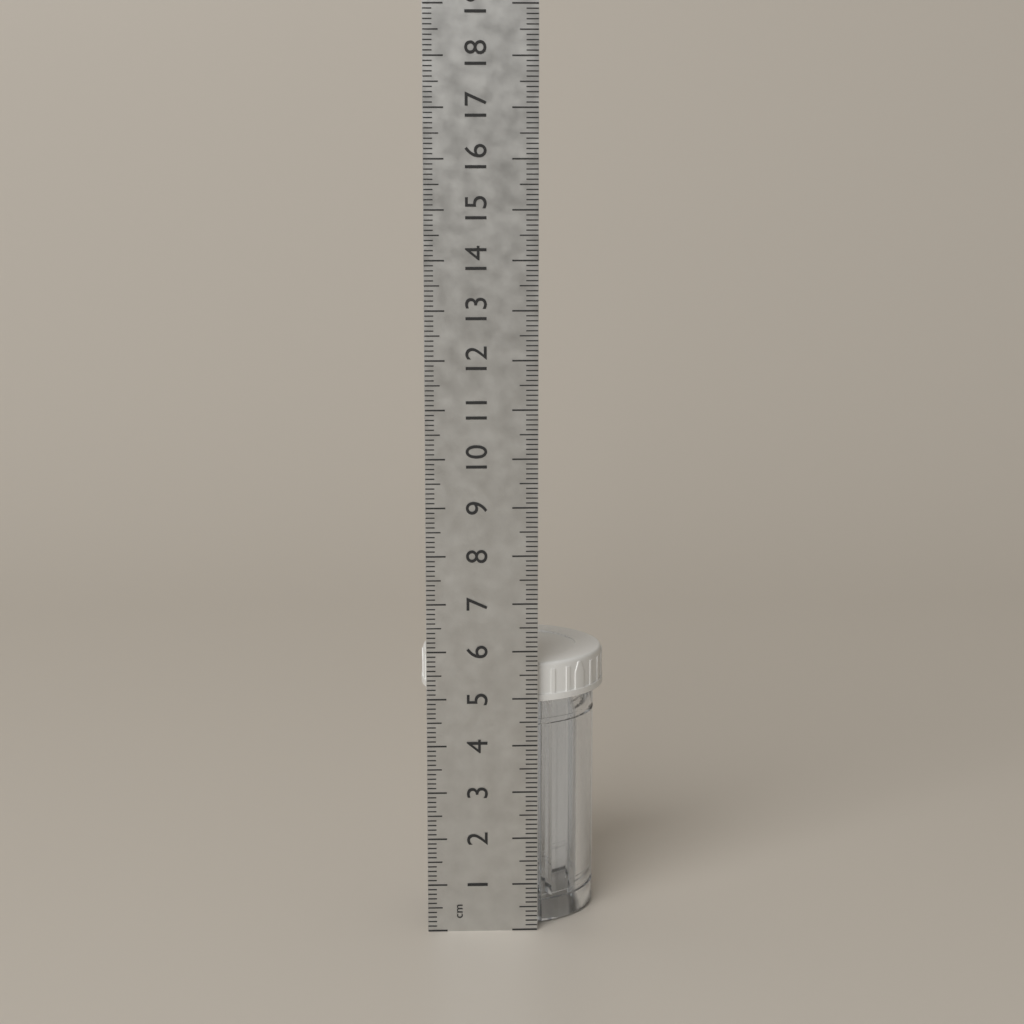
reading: 5.7 cm
